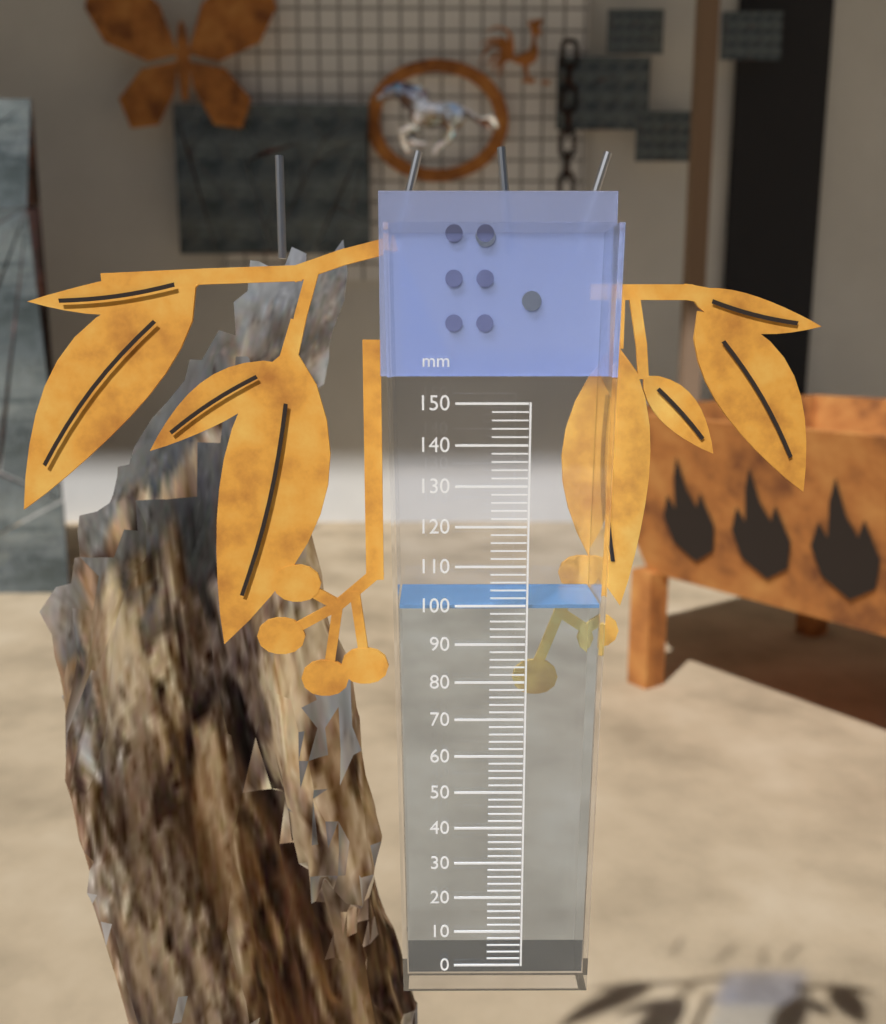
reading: 100 mm
